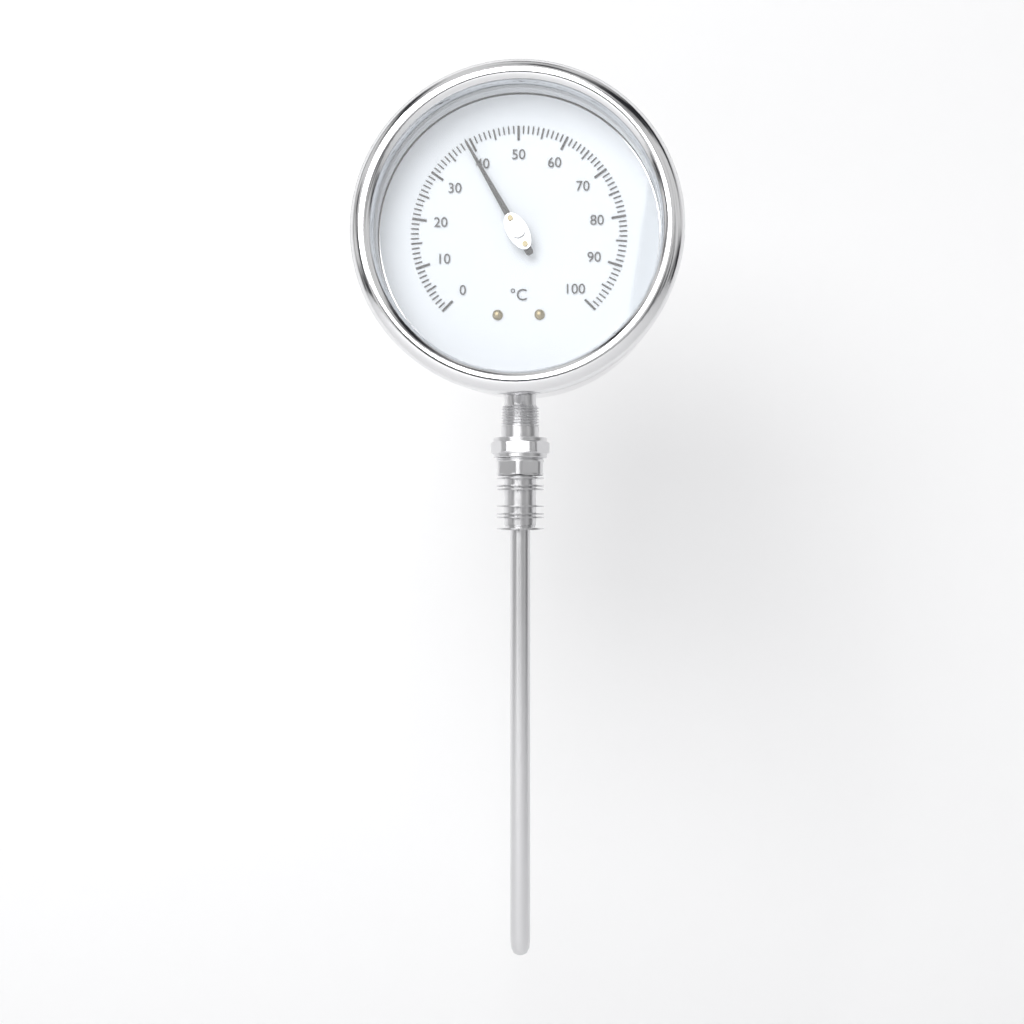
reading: 39 °C
